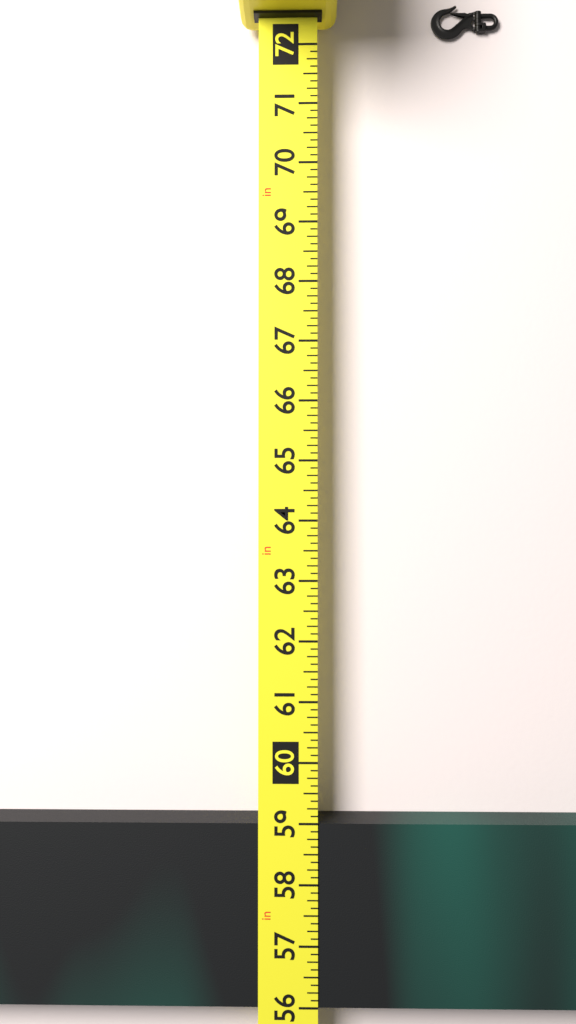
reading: 59.000 in
